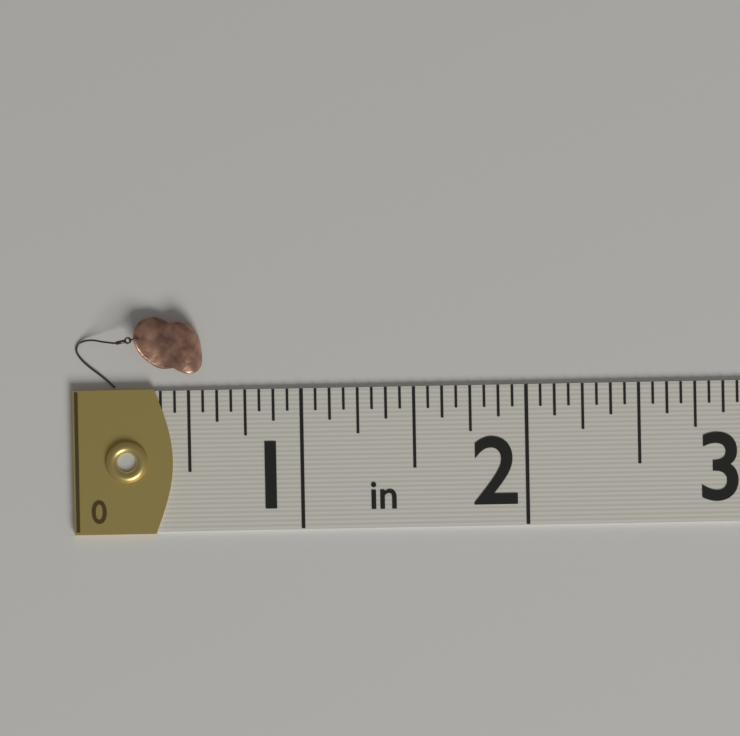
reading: 0.5625 in
